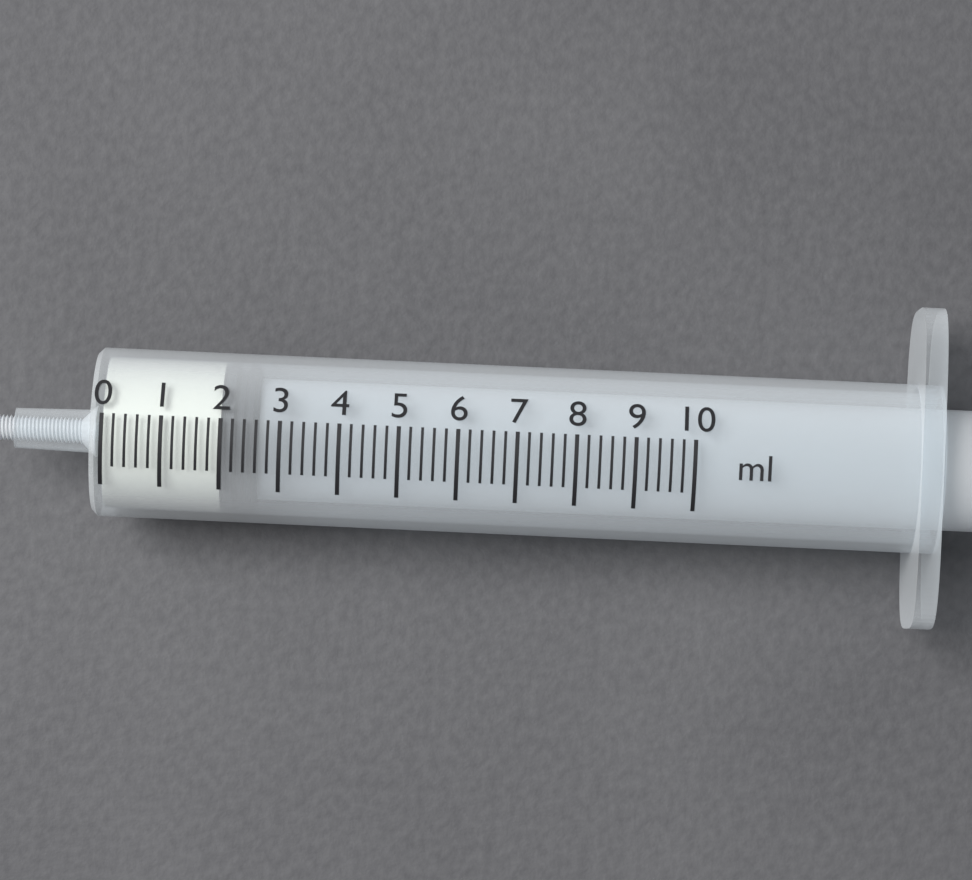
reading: 2.0 ml
